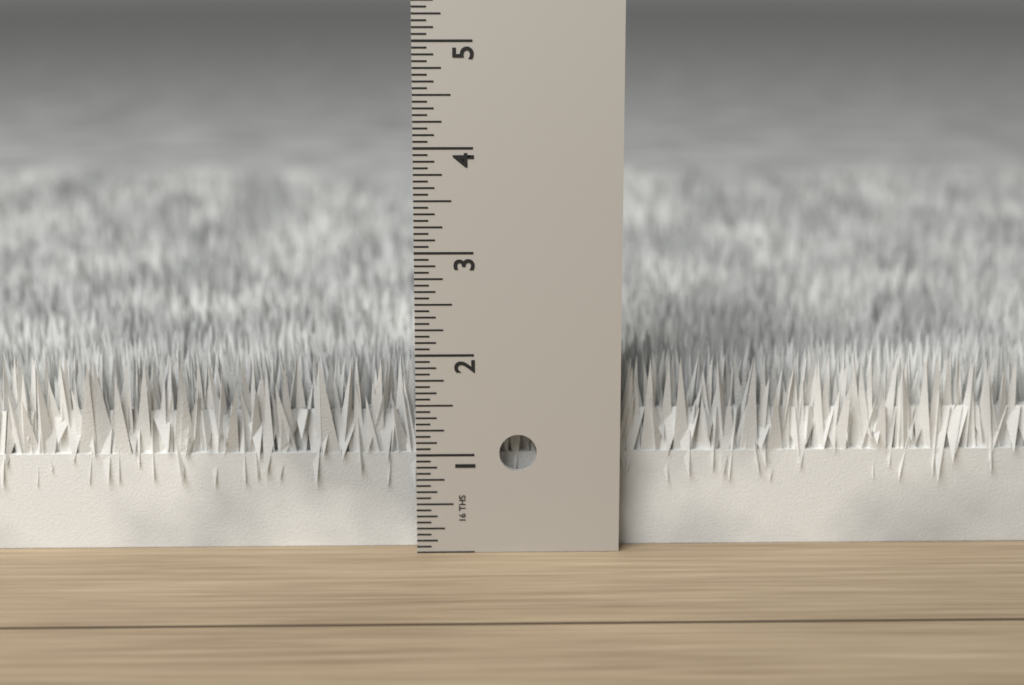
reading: 1.9375 in
